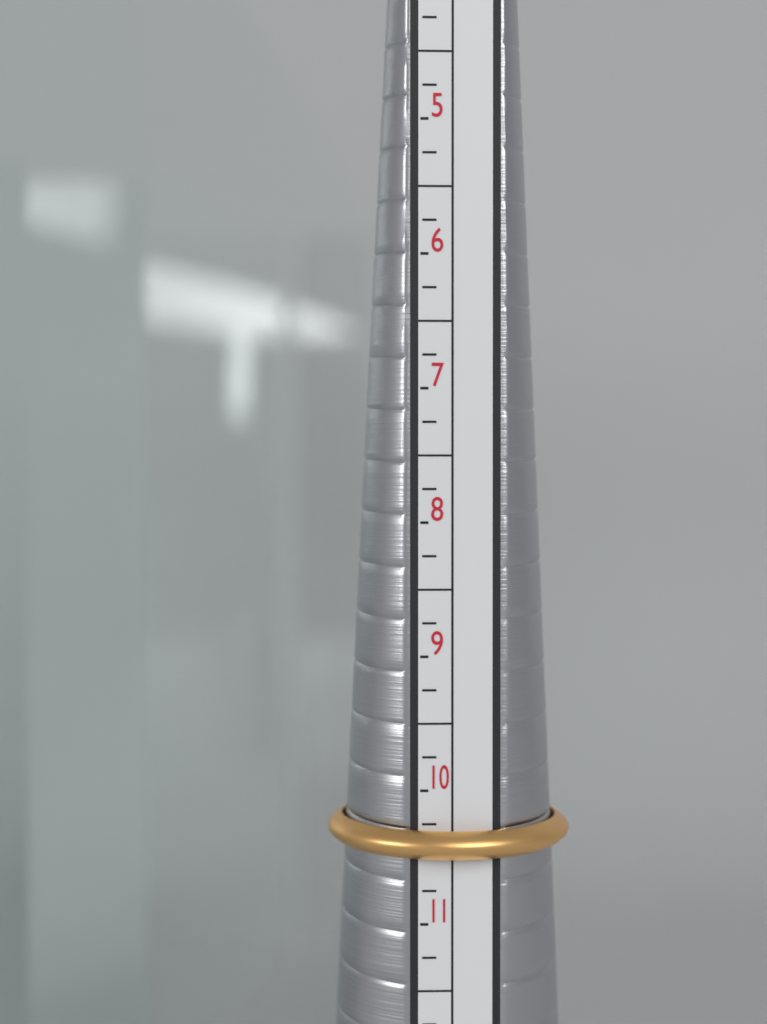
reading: 10.50 (no unit)
